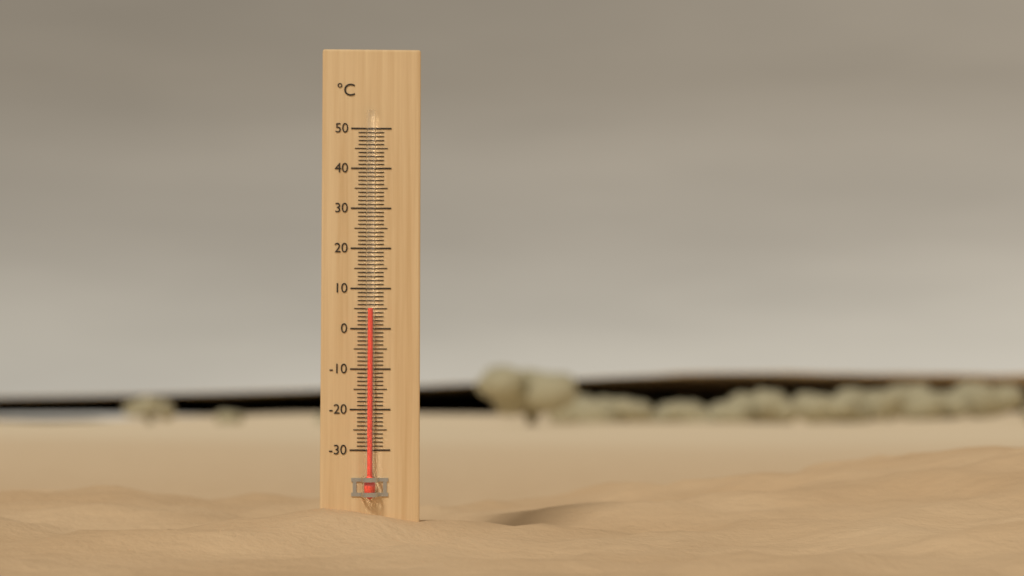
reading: 5 °C
